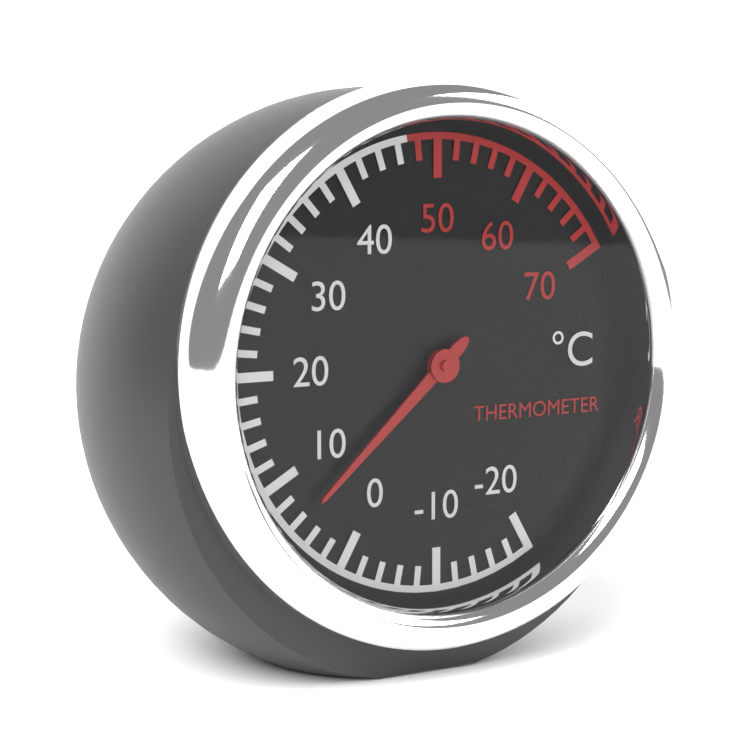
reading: 6 °C
